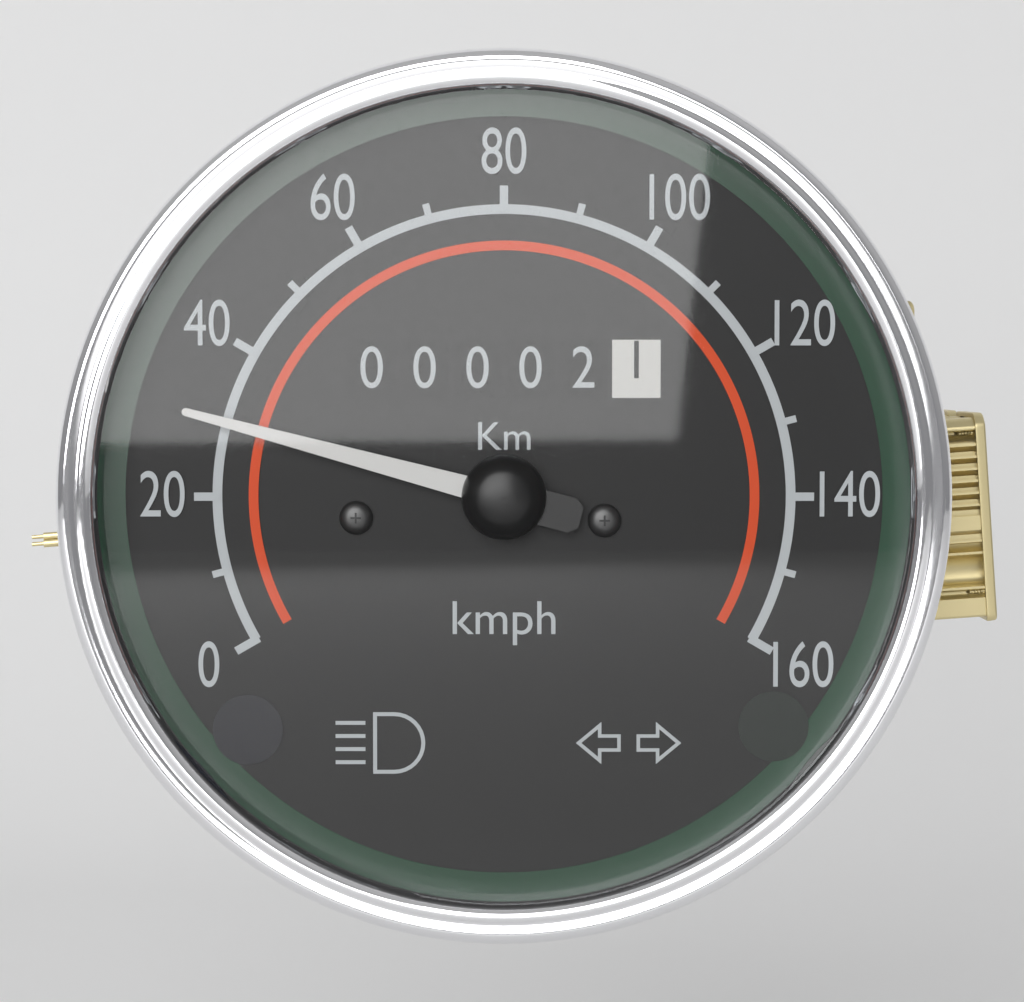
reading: 30 kmph
